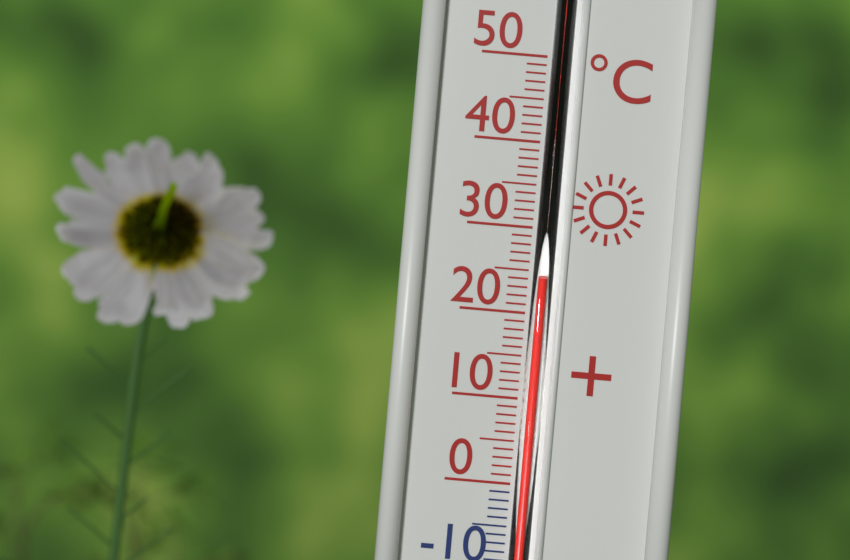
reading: 24 °C
